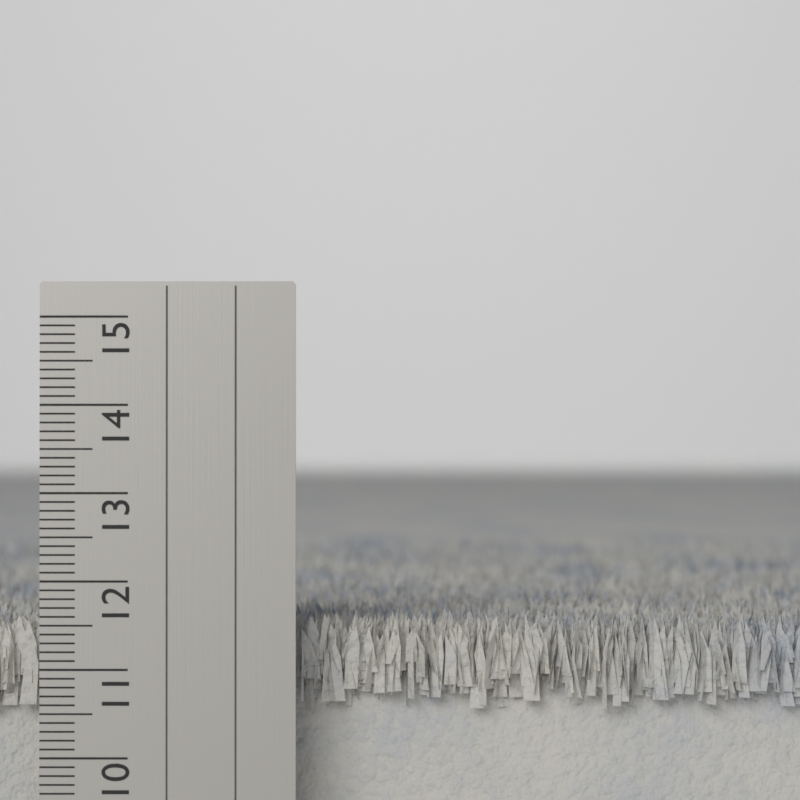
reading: 11.6 cm
